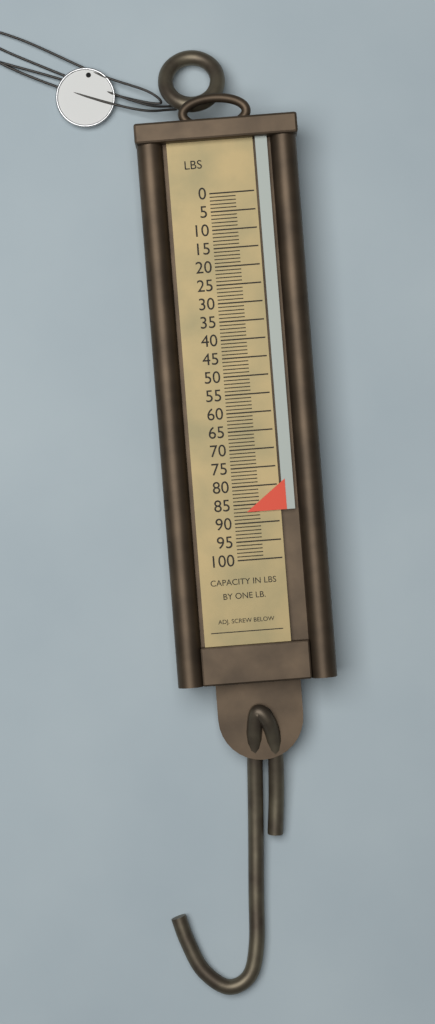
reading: 87 lb
